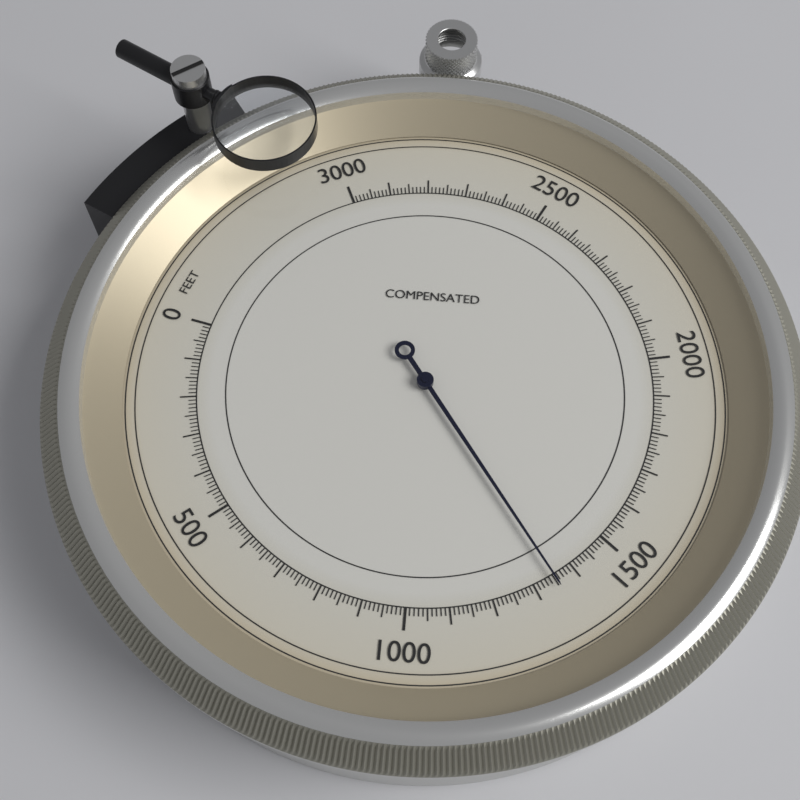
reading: 1350 feet
